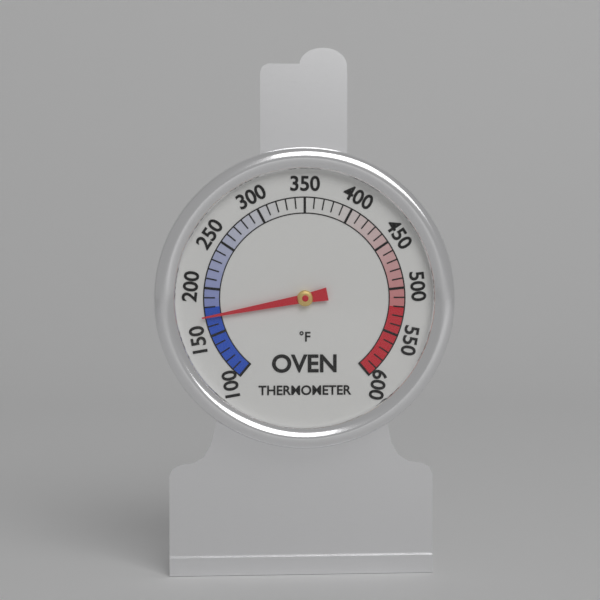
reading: 170 °F
